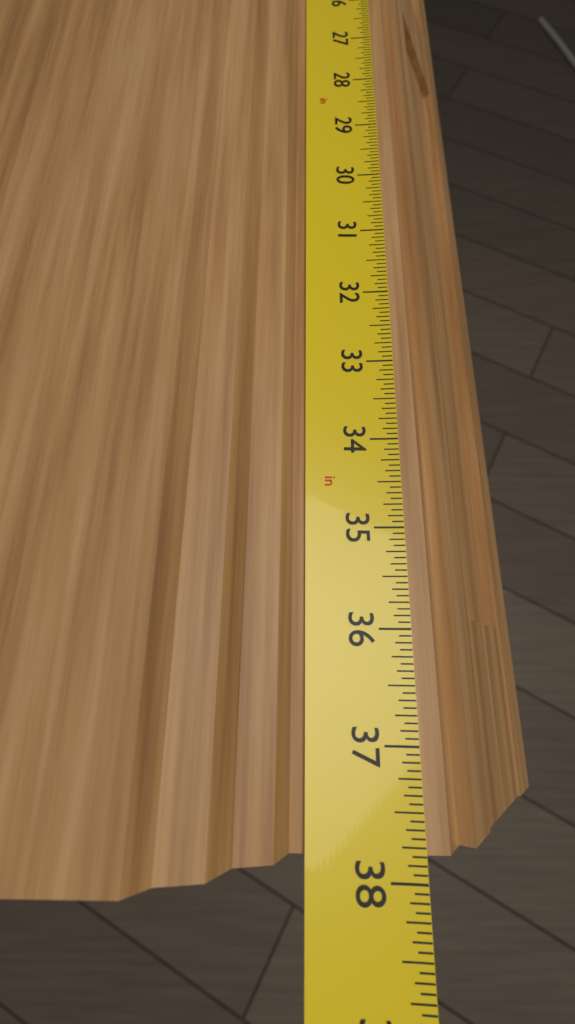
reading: 37.8125 in
